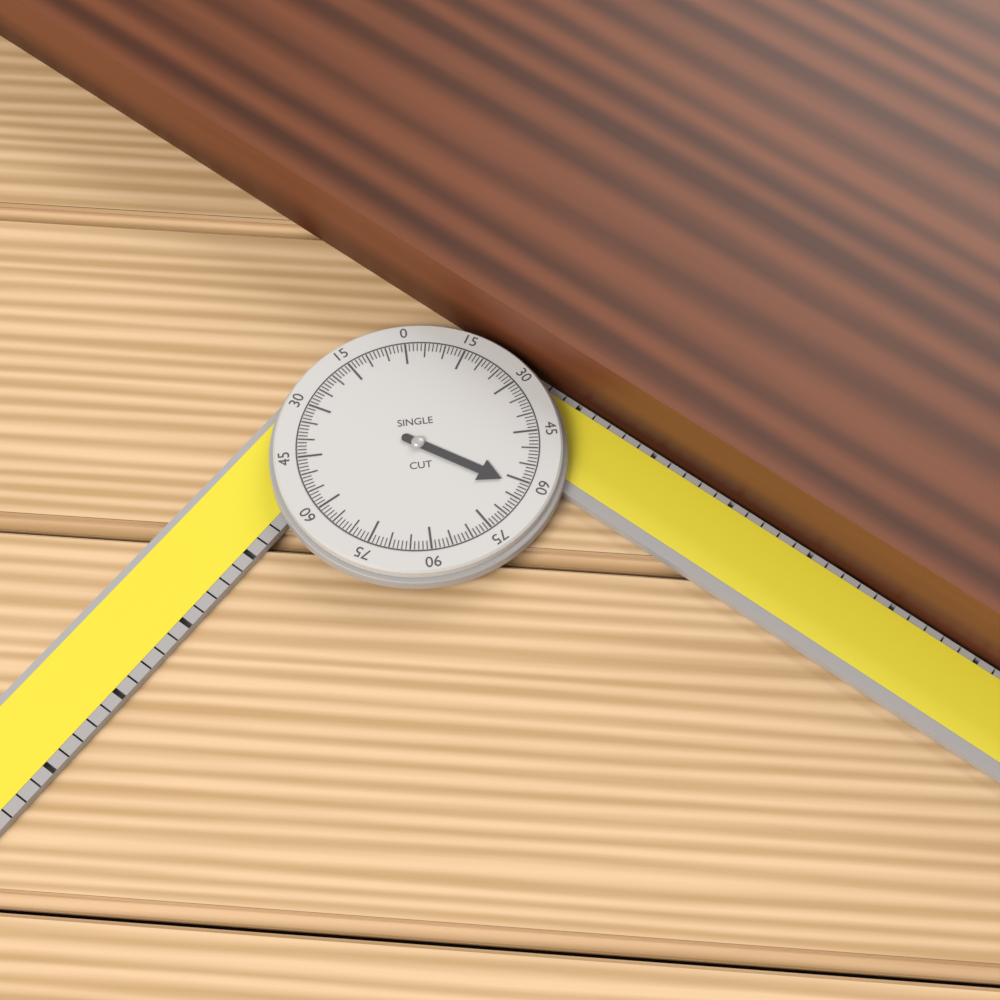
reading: 62 °
